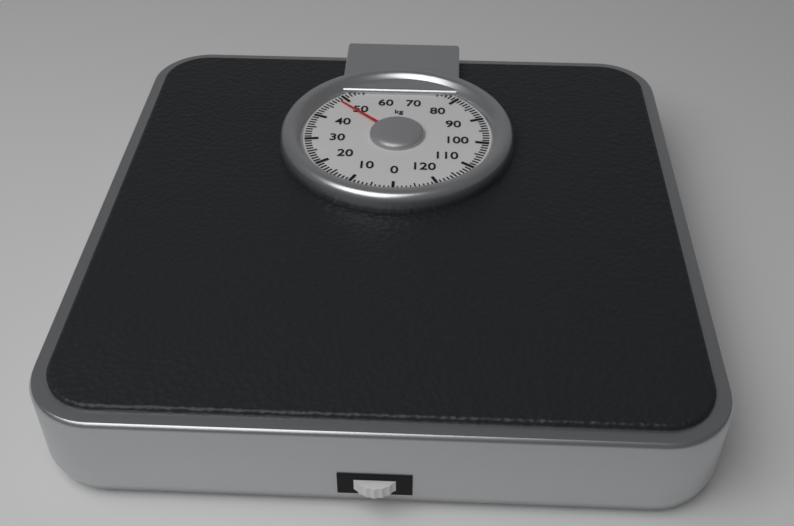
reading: 48 kg
